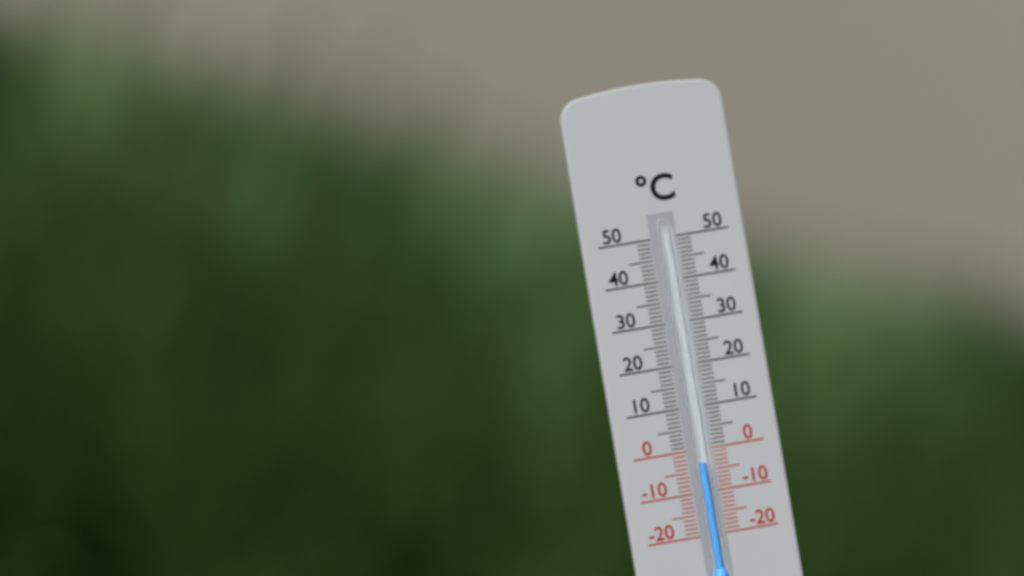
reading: -3 °C
